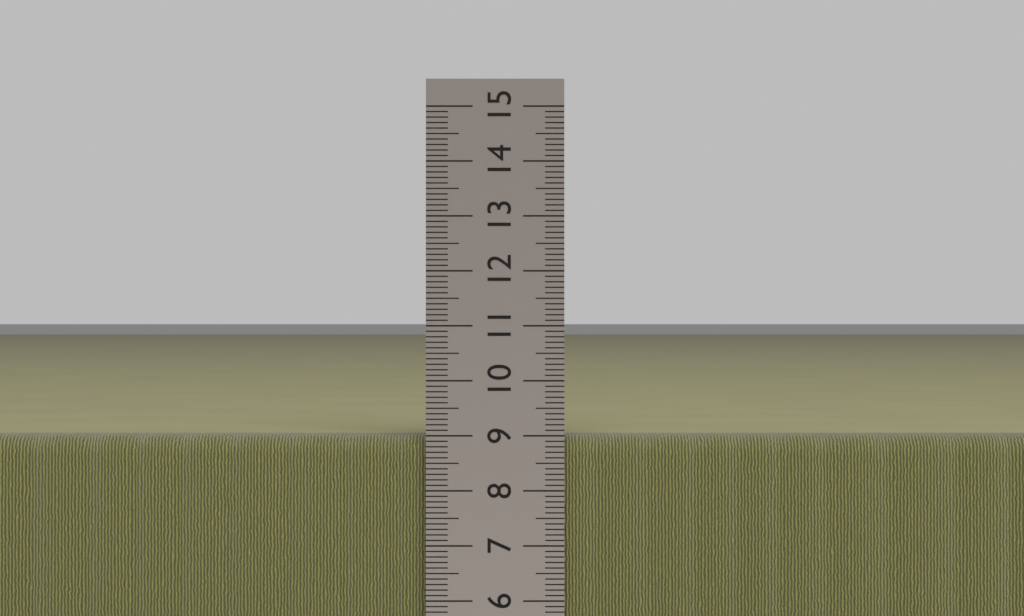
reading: 9.0 cm
